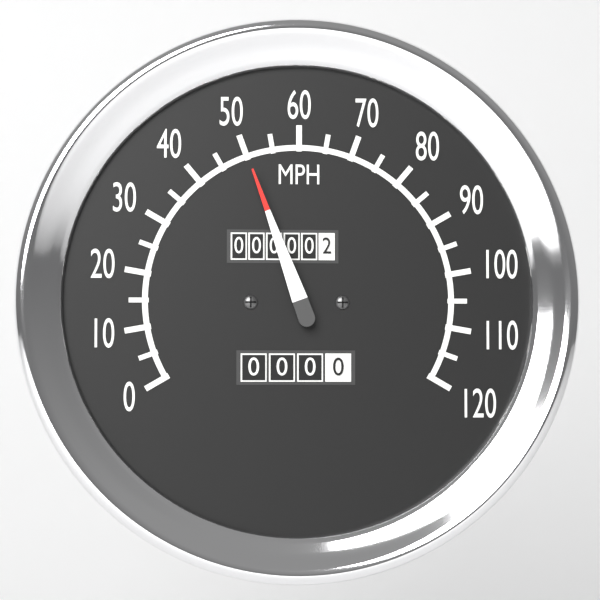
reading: 50 MPH
